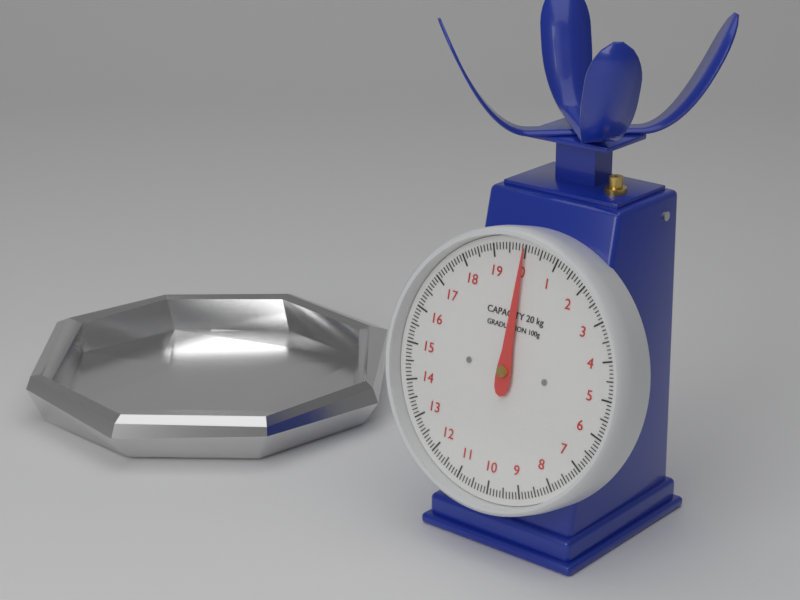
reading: 0.0 kg
